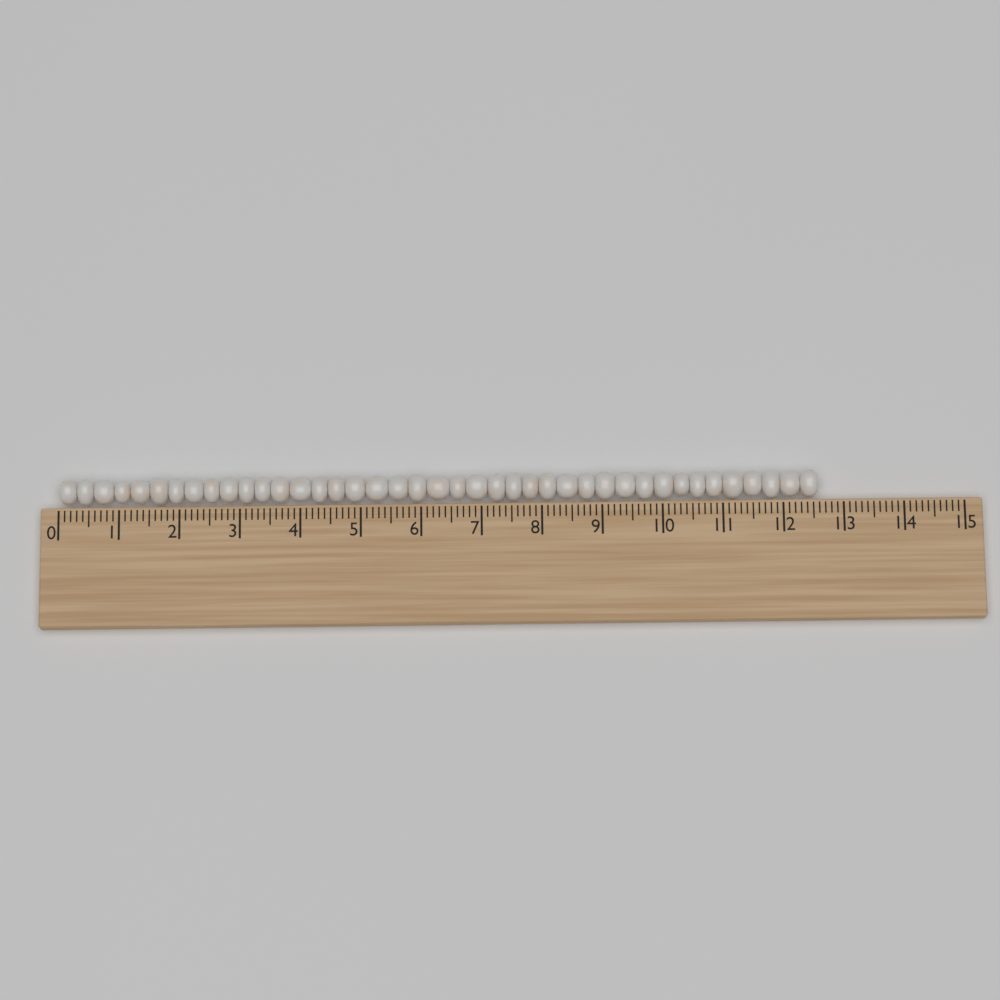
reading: 12.6 (no unit)
